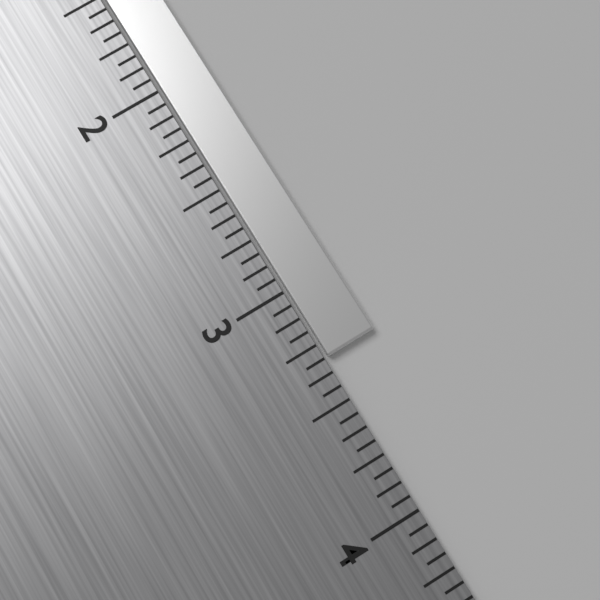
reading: 3.3125 in
